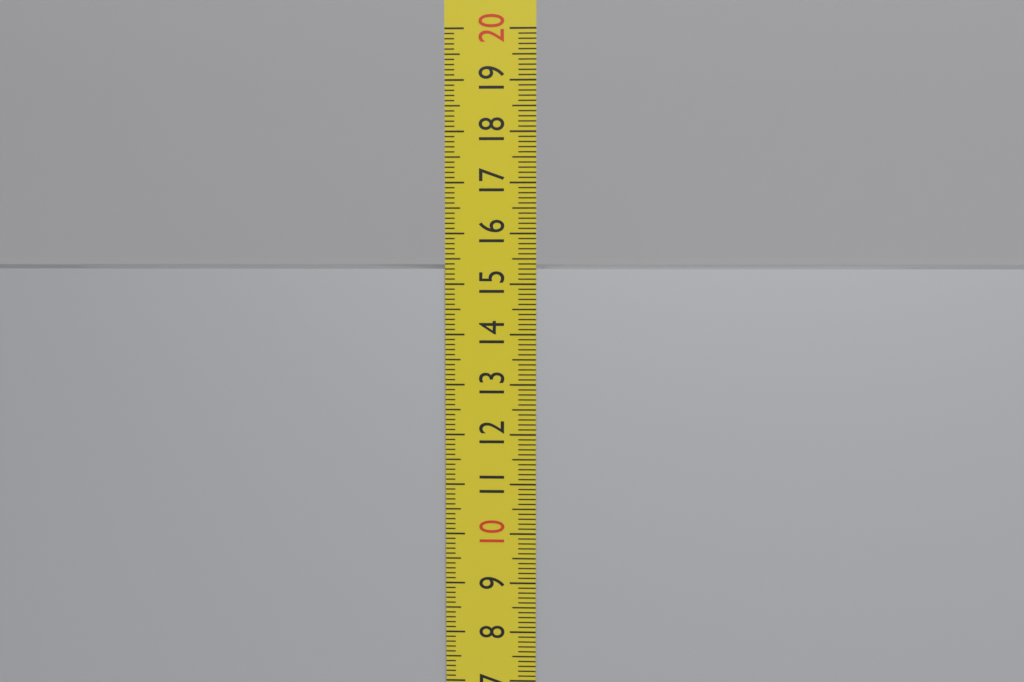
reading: 15.3 cm
